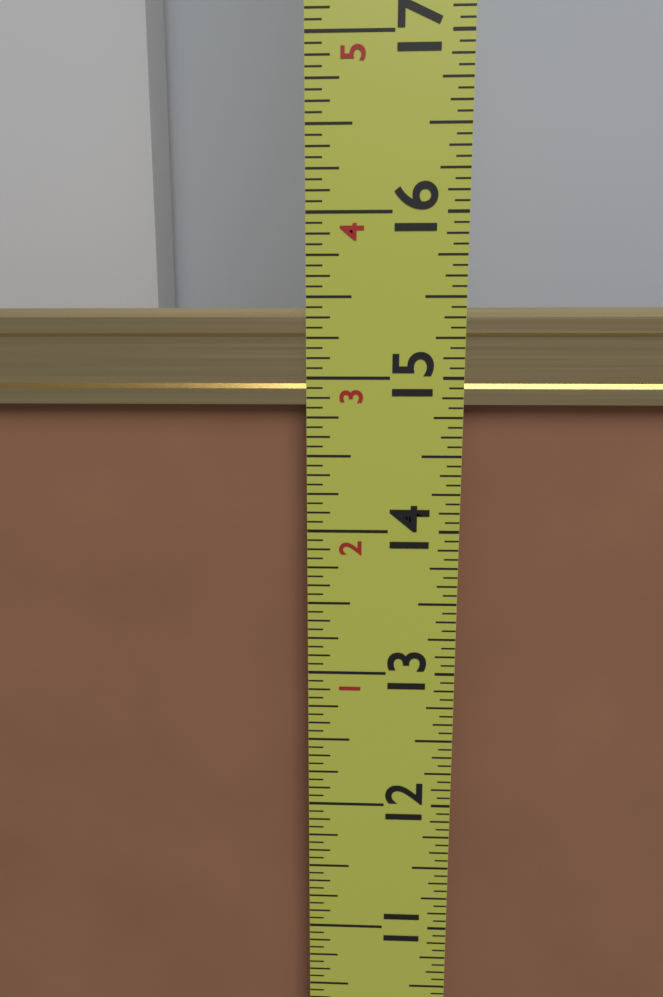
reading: 15.4375 in
